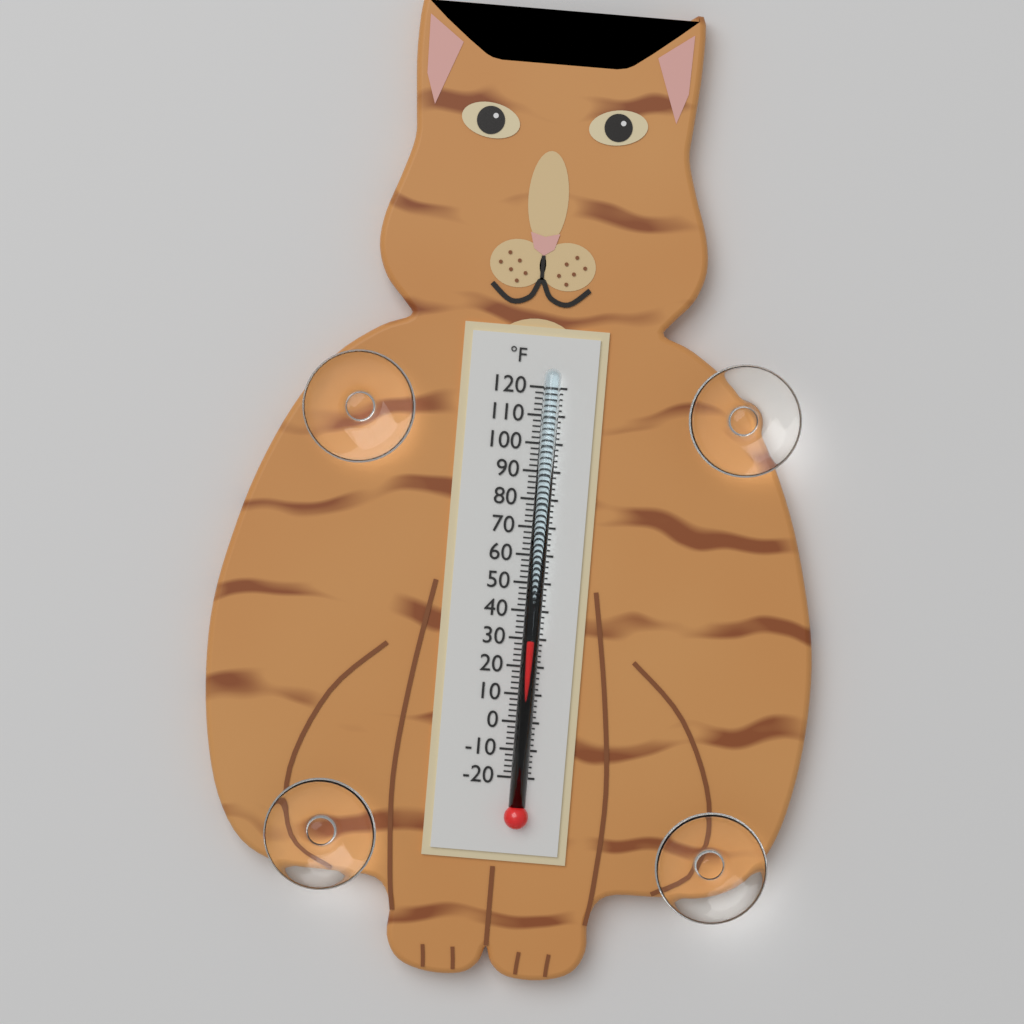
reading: 30 °F
